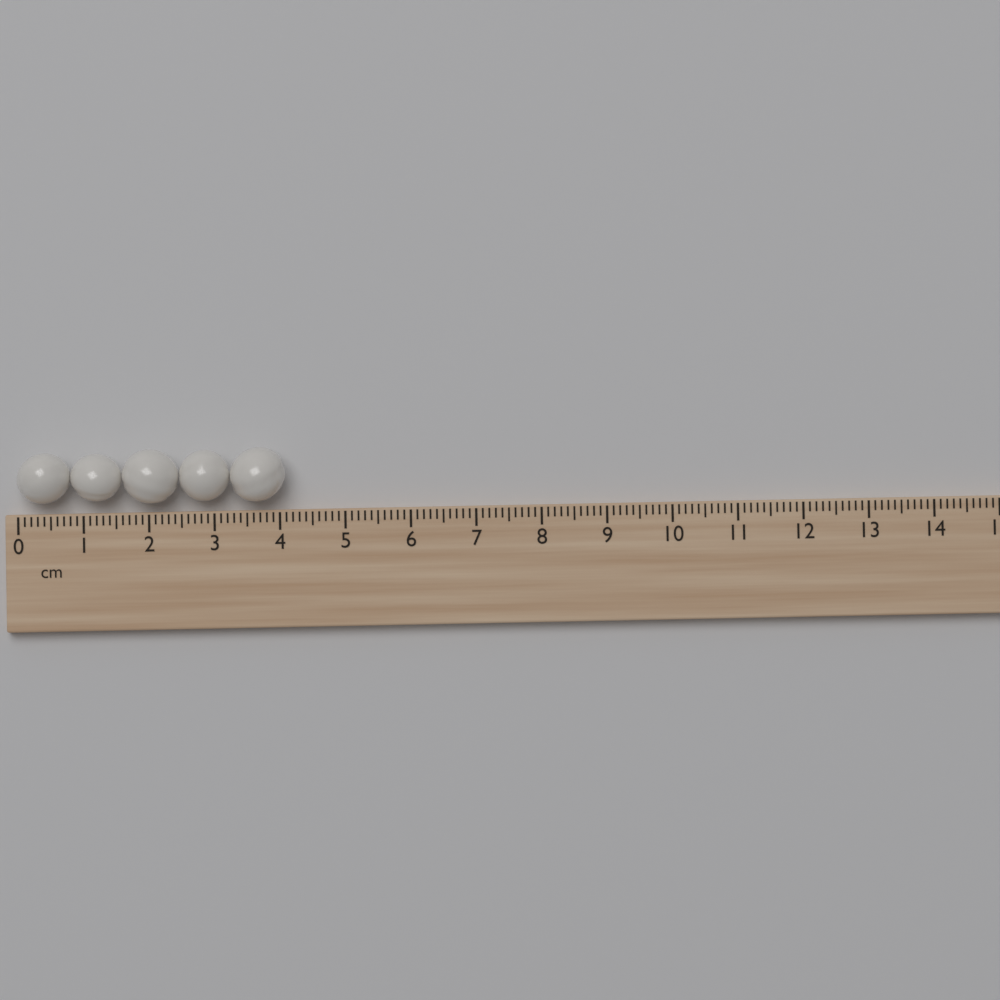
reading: 4.1 cm
